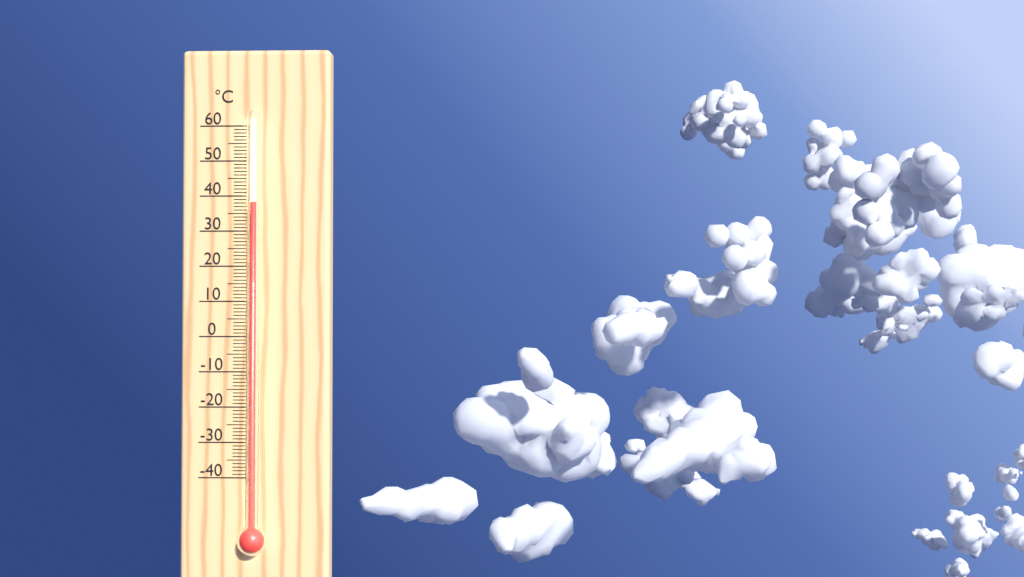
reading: 38 °C
